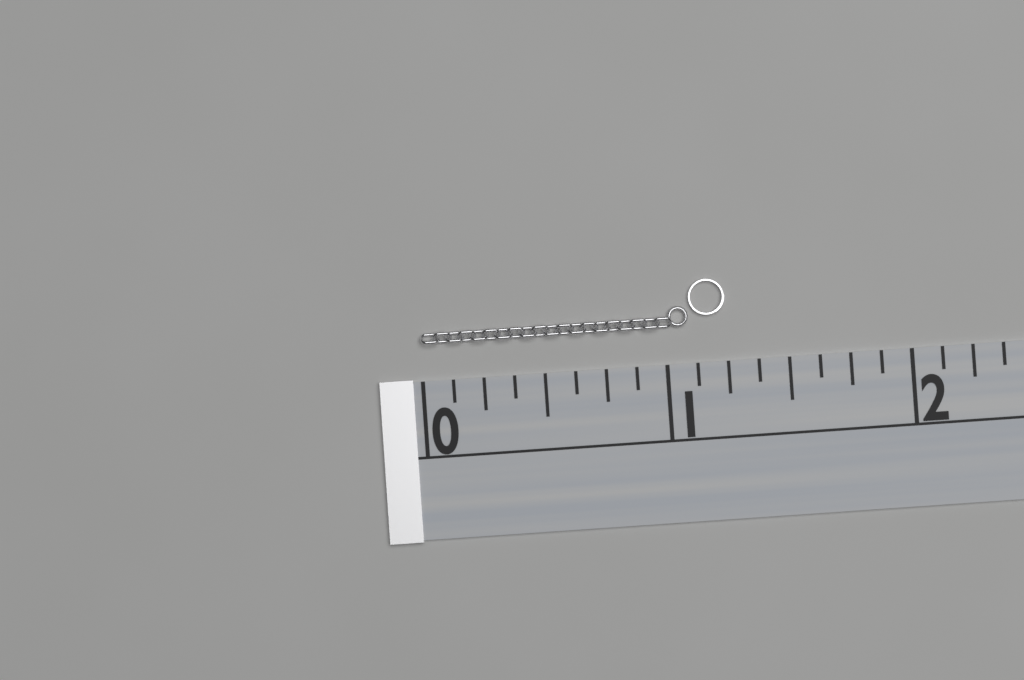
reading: 1.250 (no unit)
